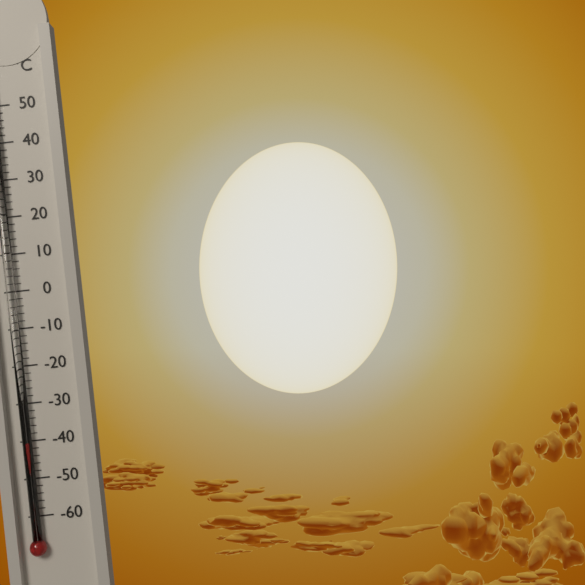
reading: -40 °C
